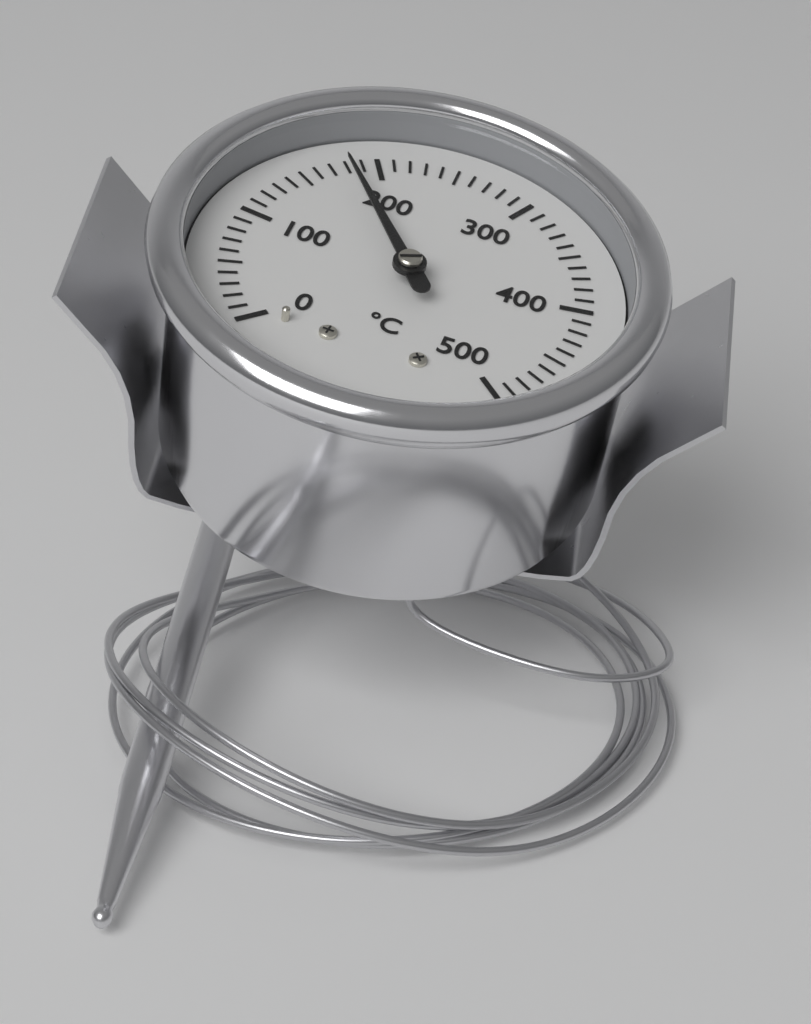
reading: 180 °C
